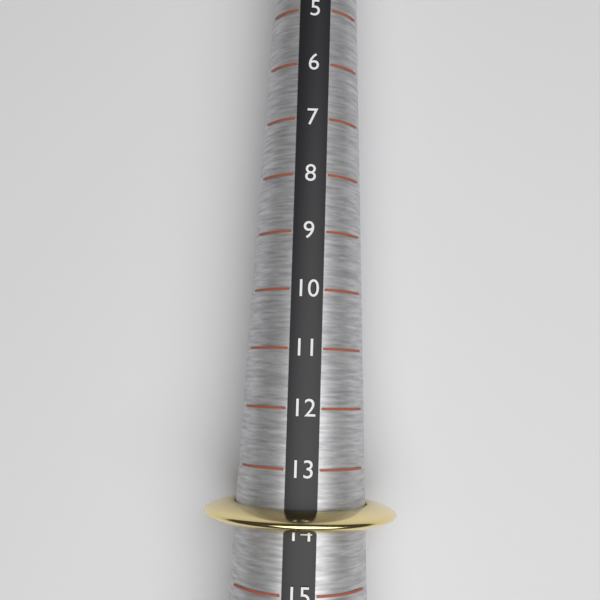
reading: 14 (no unit)
